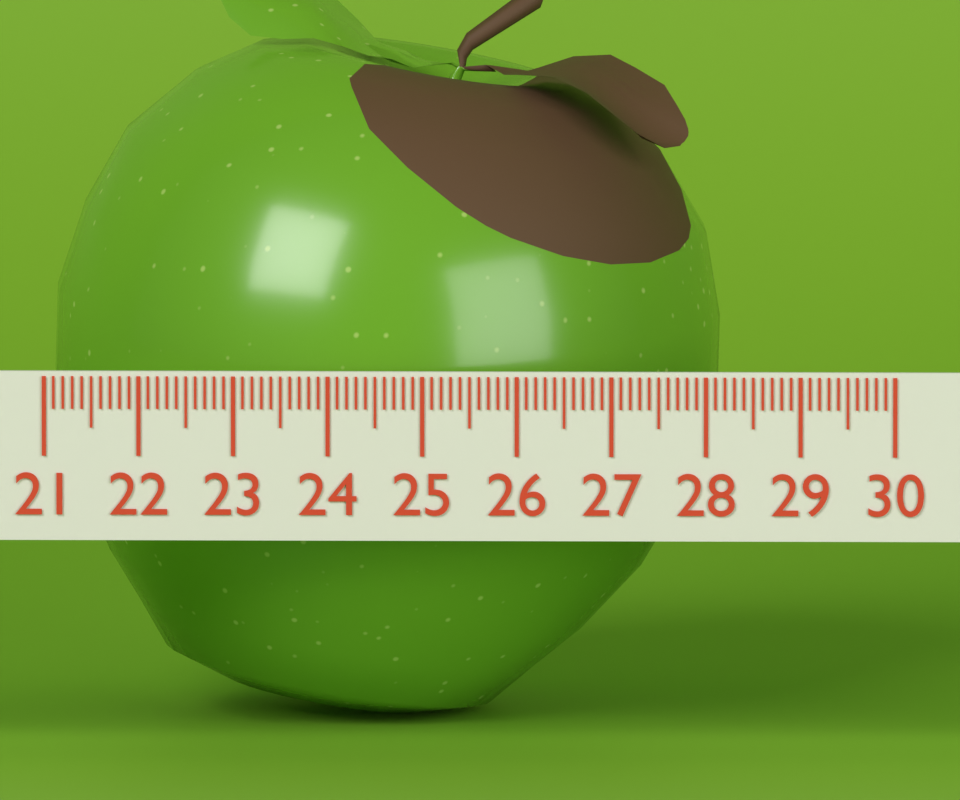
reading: 28.1 (no unit)
